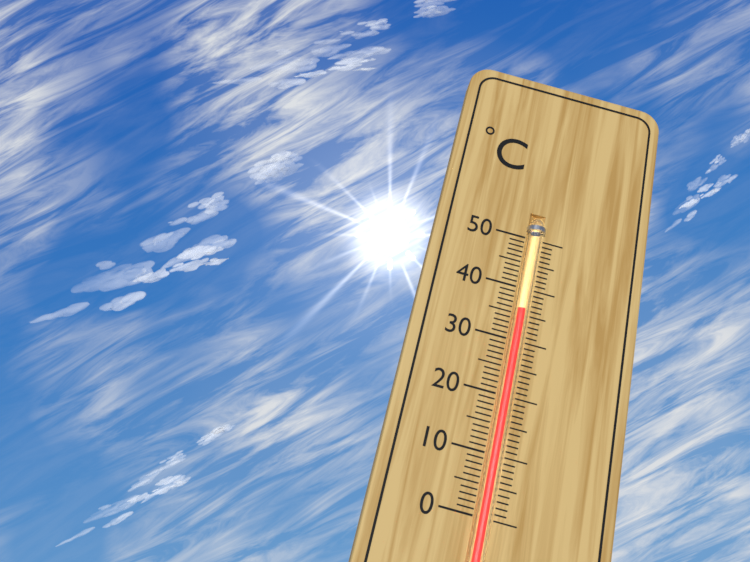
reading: 36 °C
